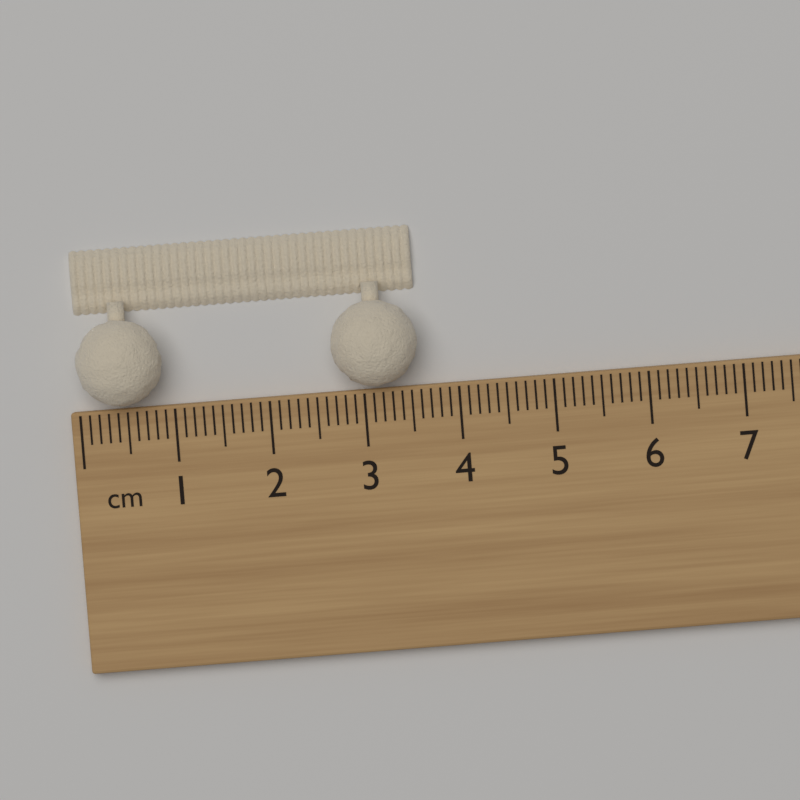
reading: 3.6 cm
